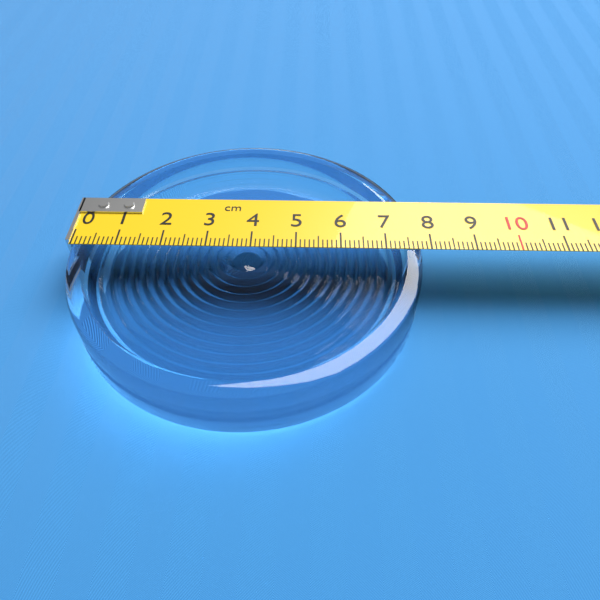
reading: 7.8 cm
